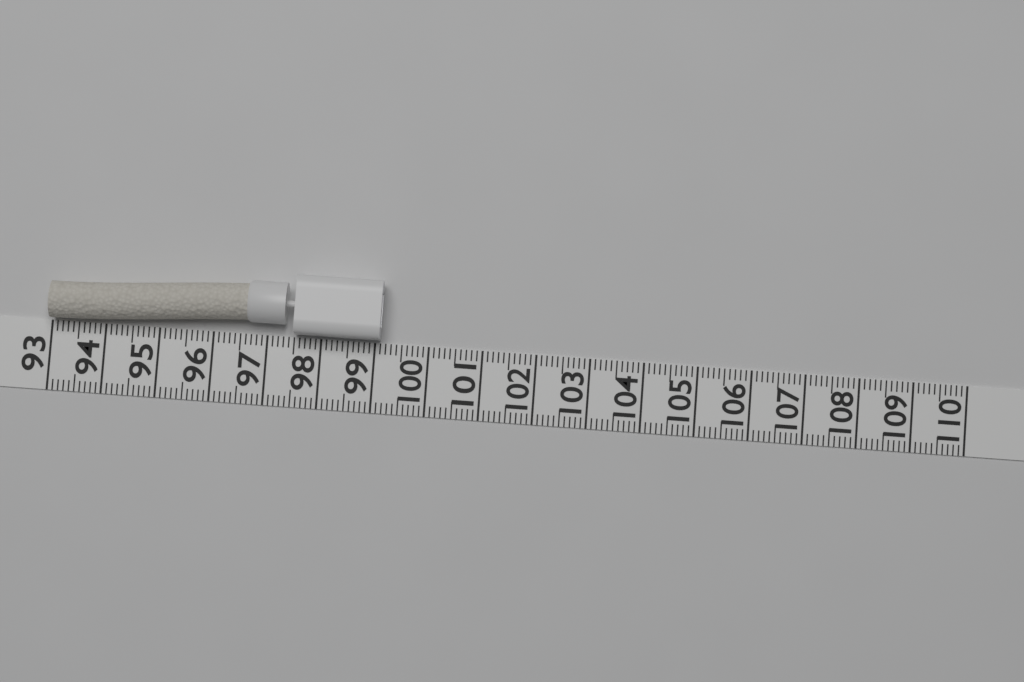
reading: 99.1 (no unit)
